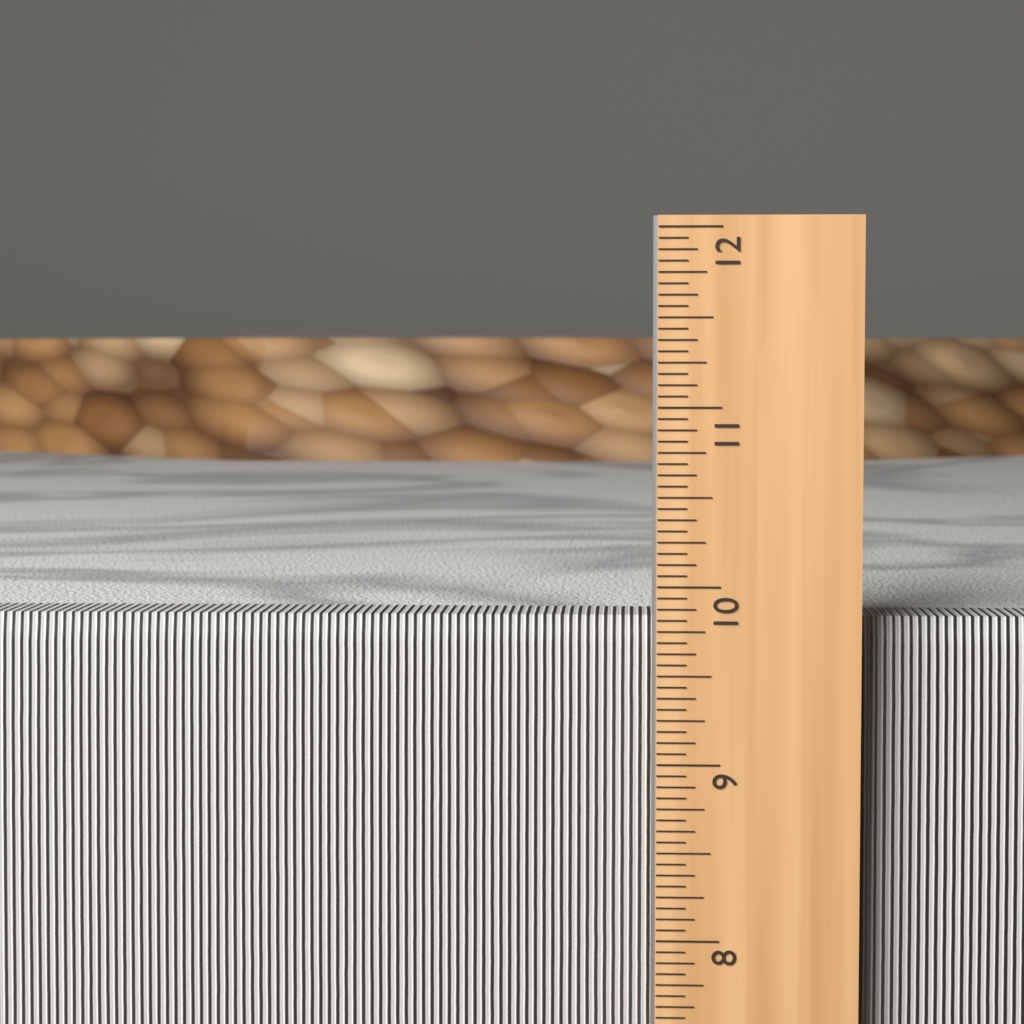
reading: 9.8125 in
